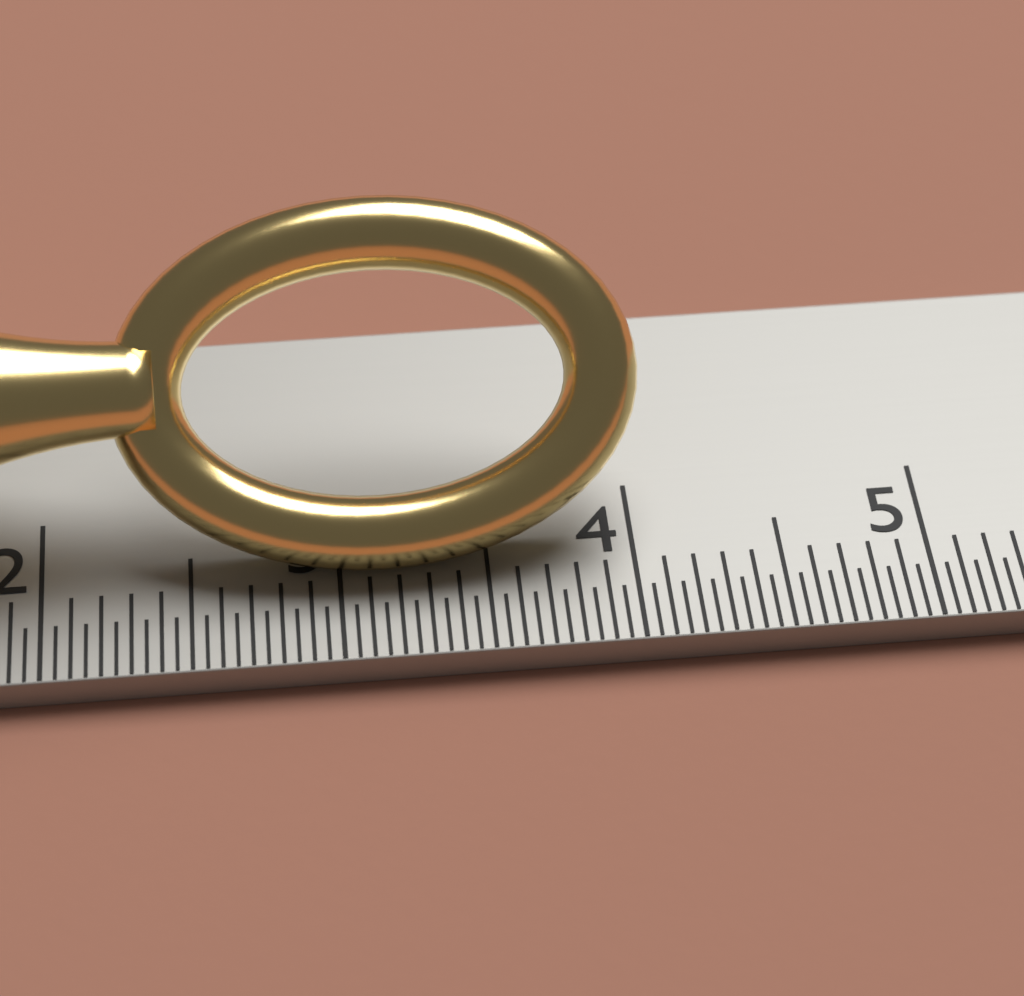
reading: 4.05 cm
